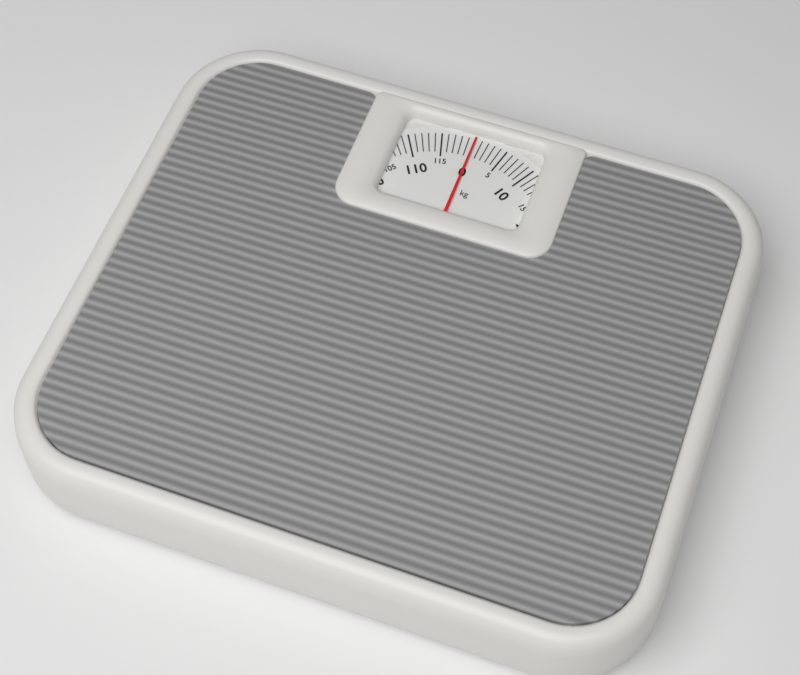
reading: 0 kg
